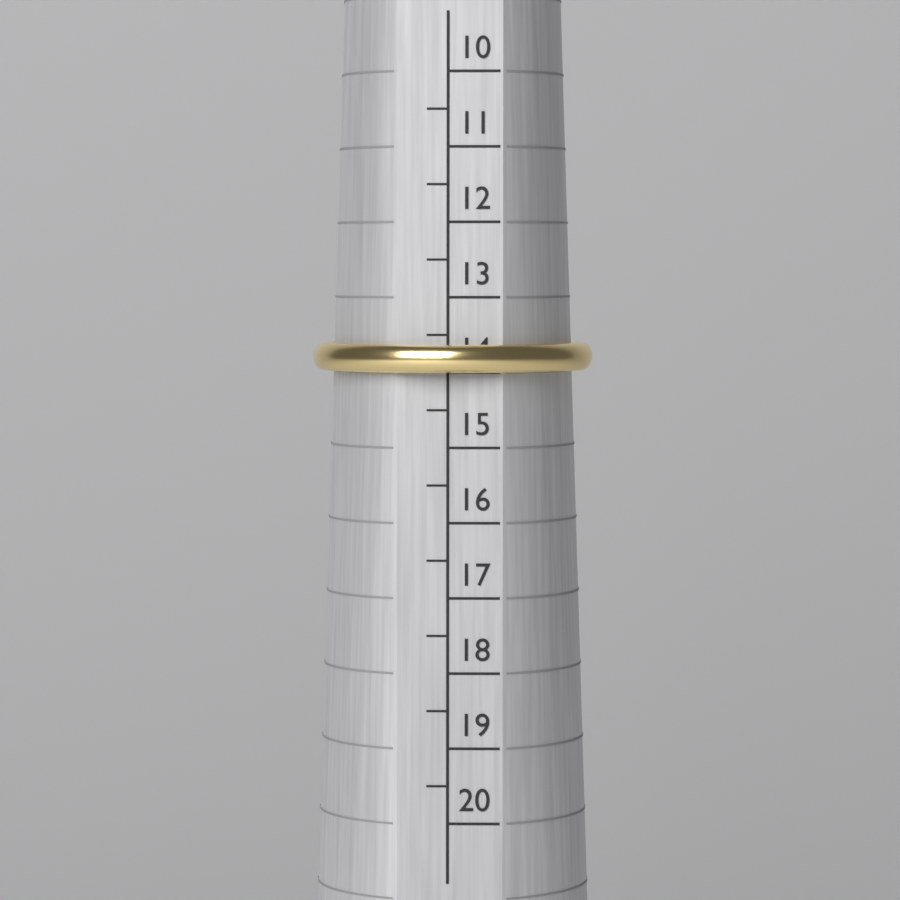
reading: 14.0 (no unit)
